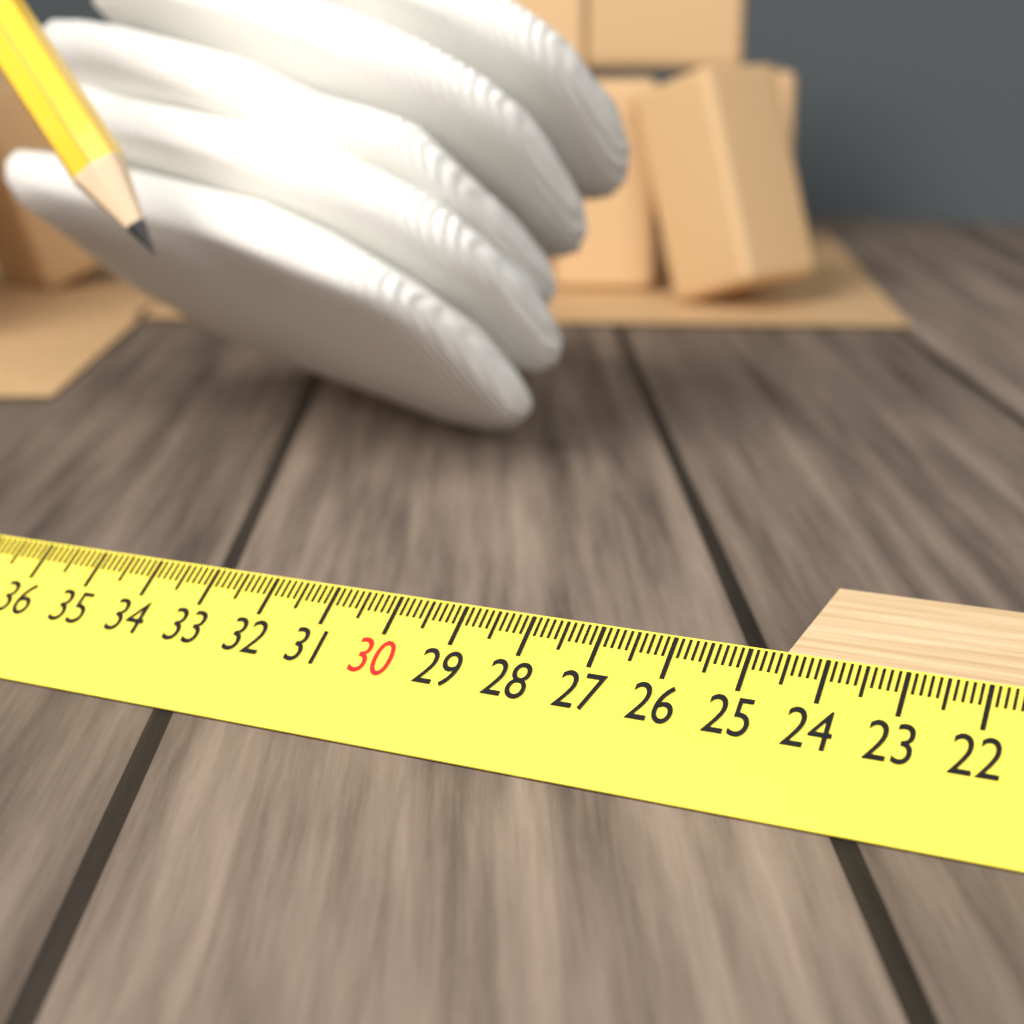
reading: 24.6 cm
